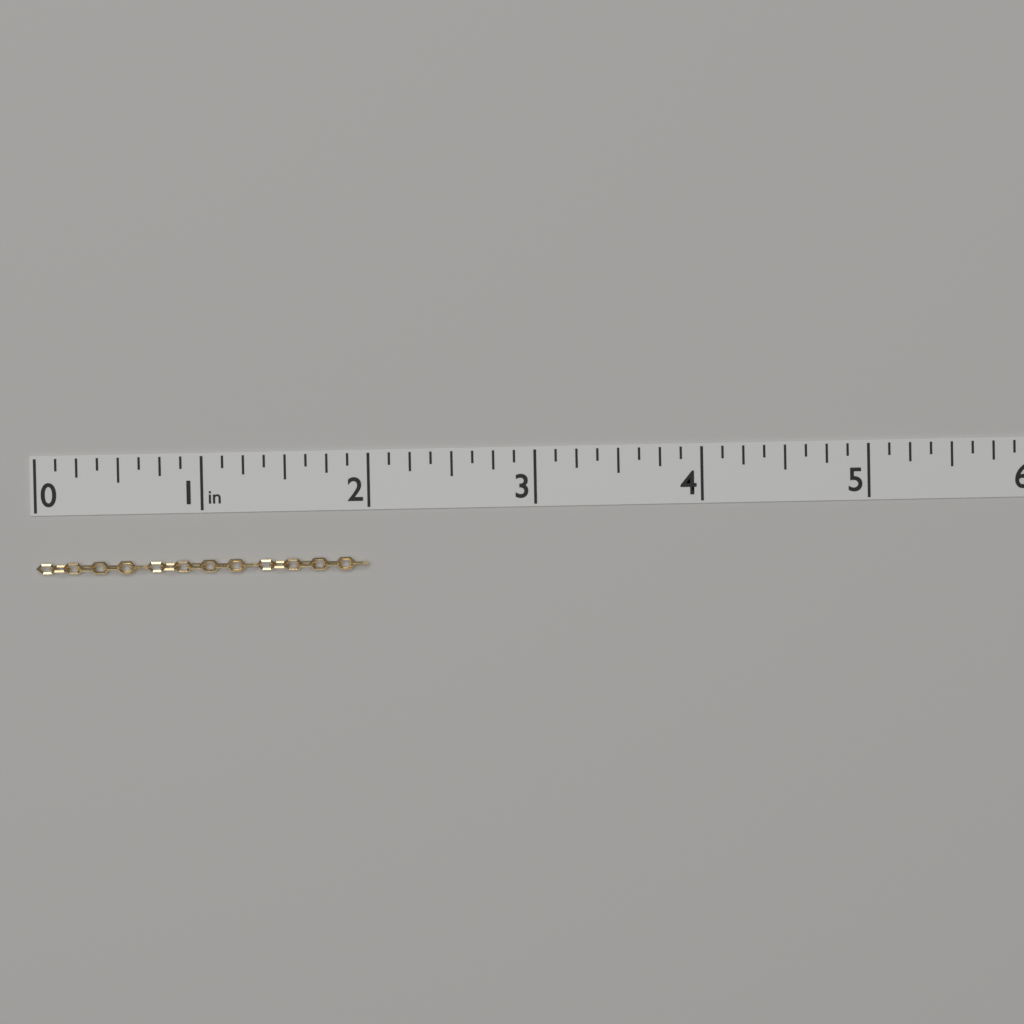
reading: 2.000 in
